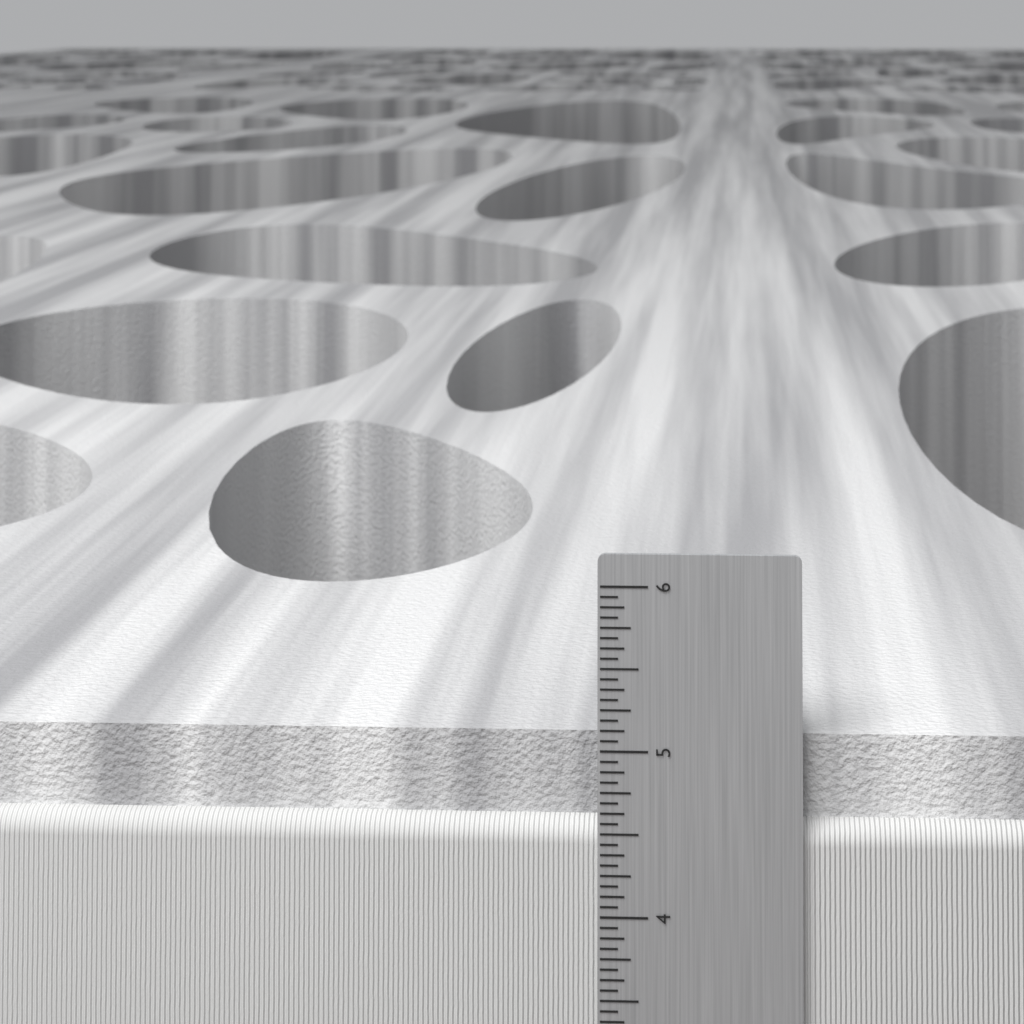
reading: 5.0625 in
